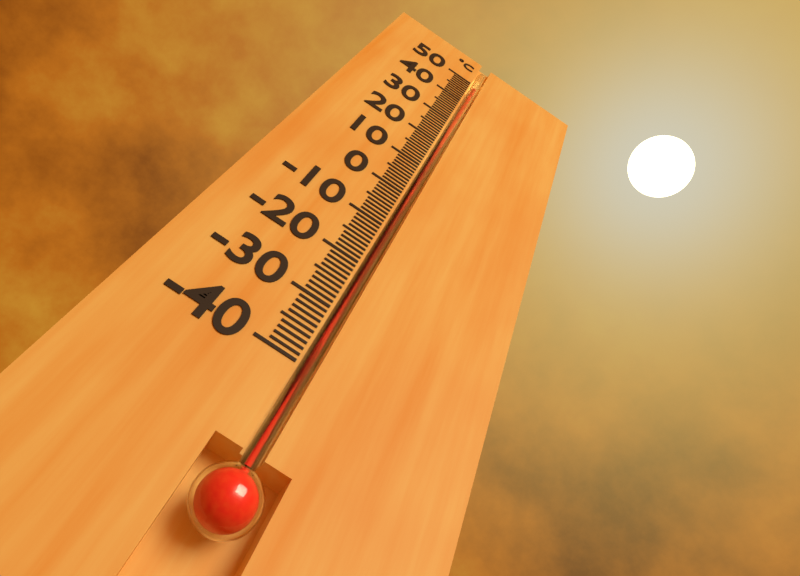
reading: 48 °C
